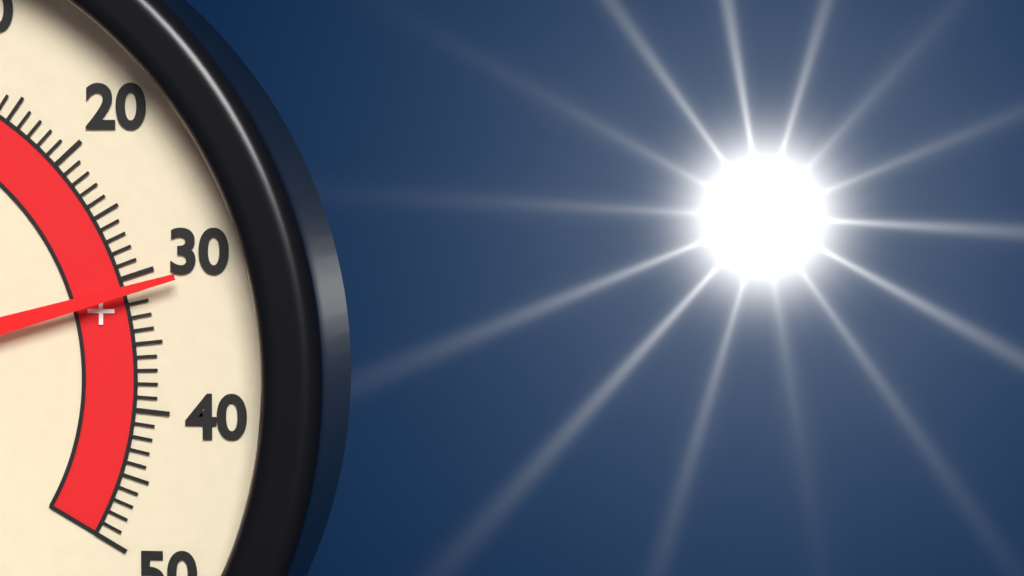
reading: 31 °C
